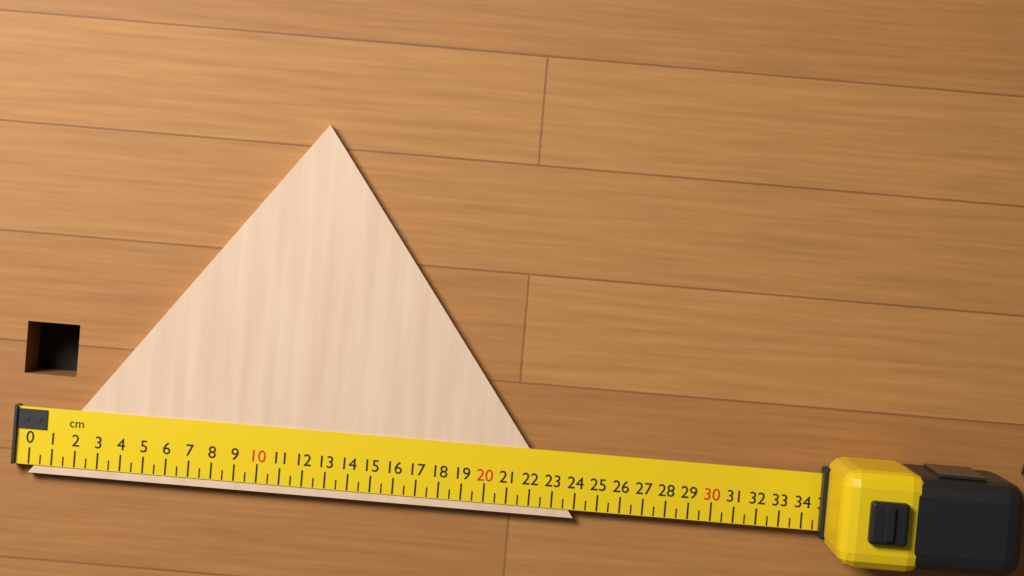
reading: 24.0 cm
